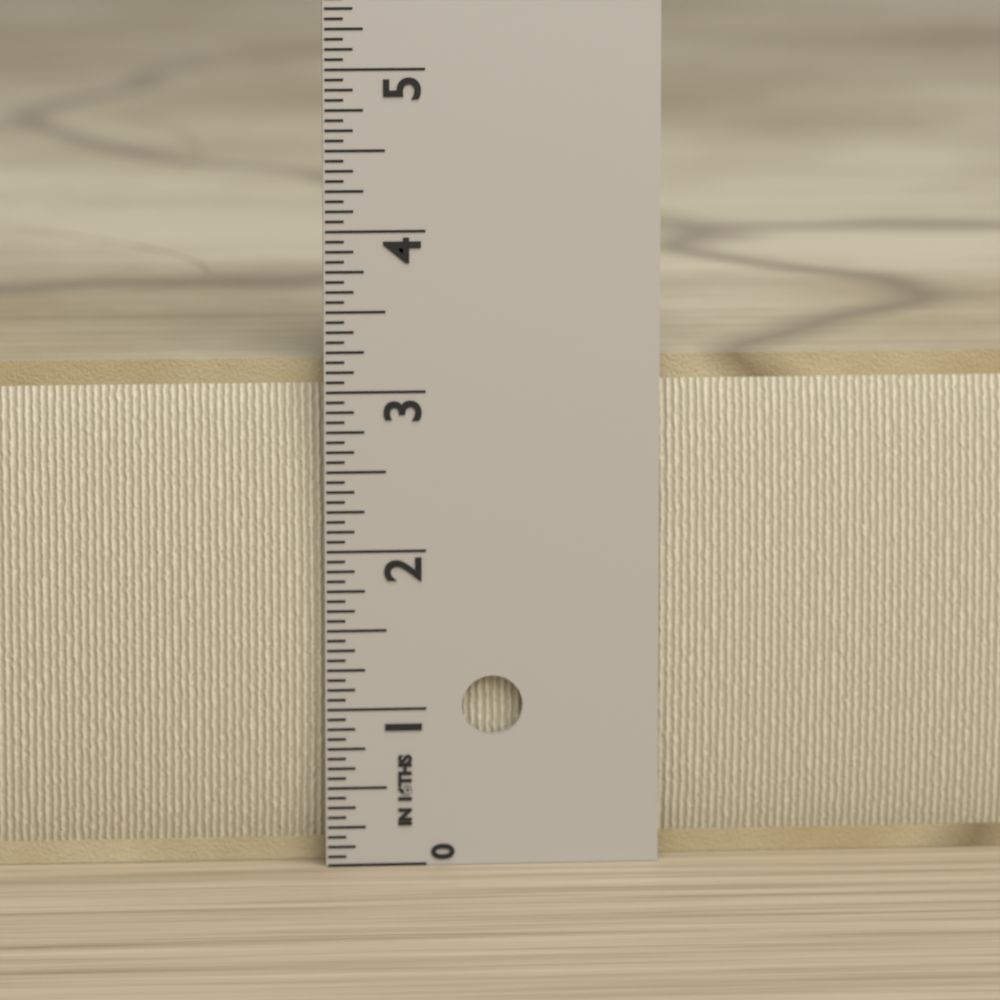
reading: 3.1875 in
